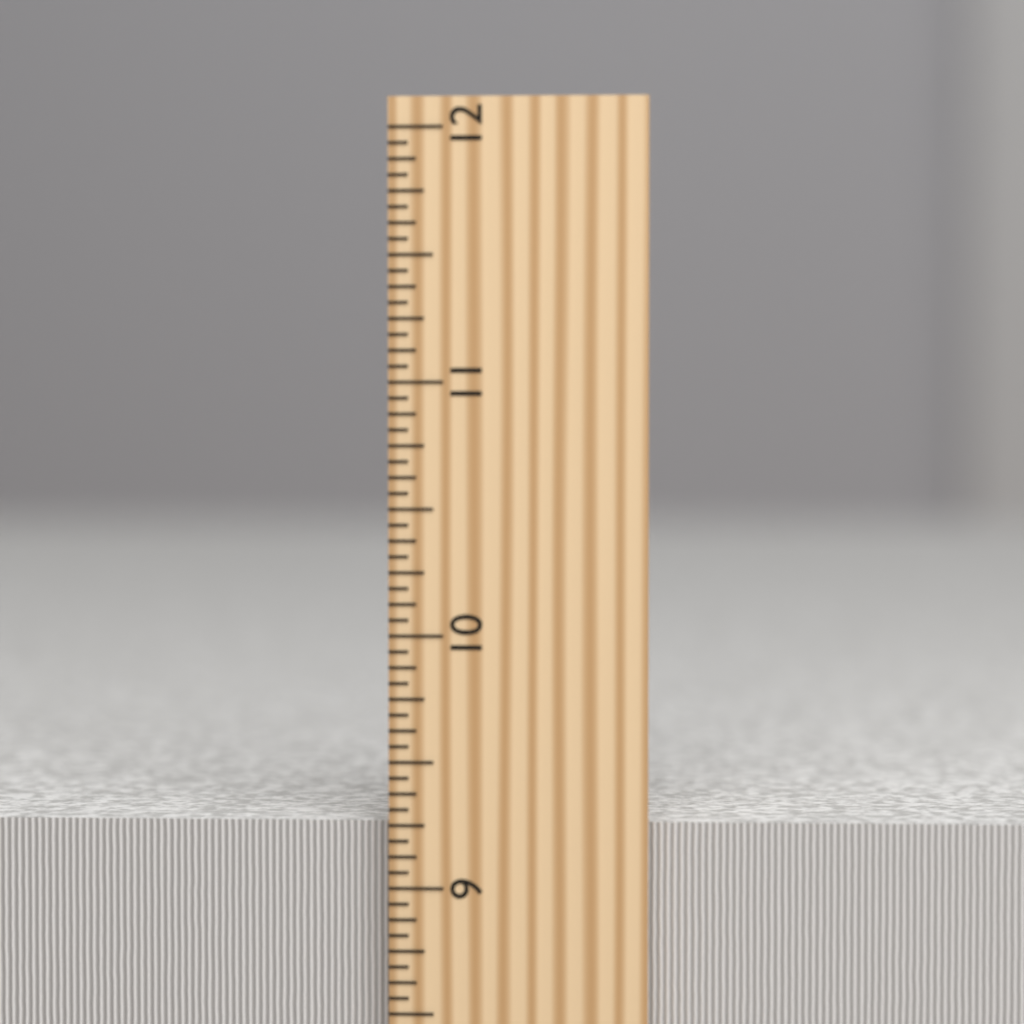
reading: 9.2500 inch
